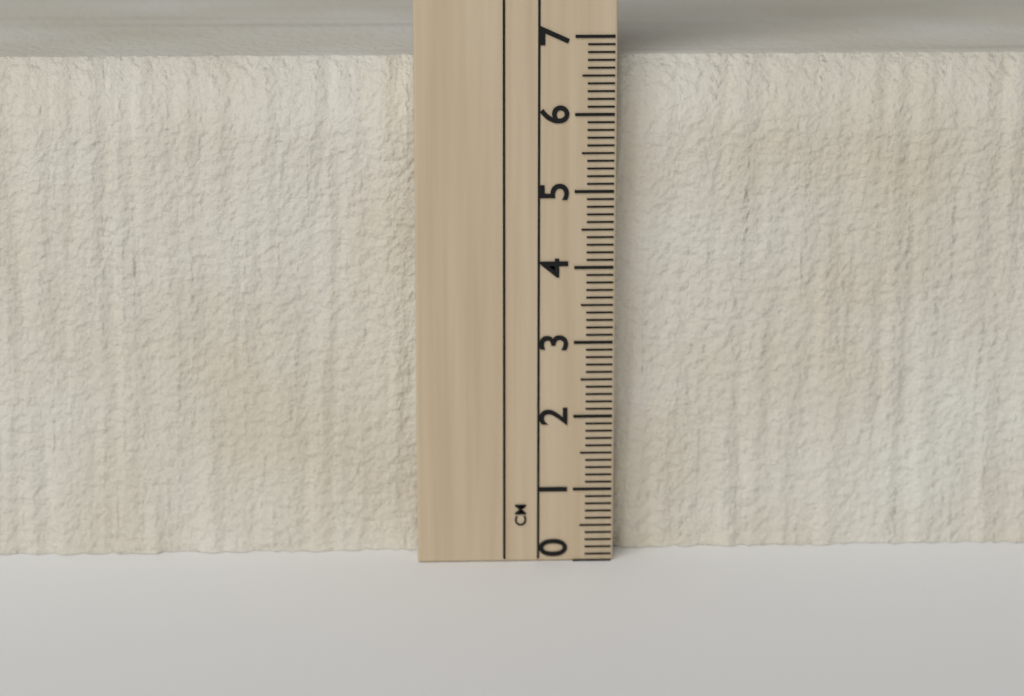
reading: 6.7 cm
